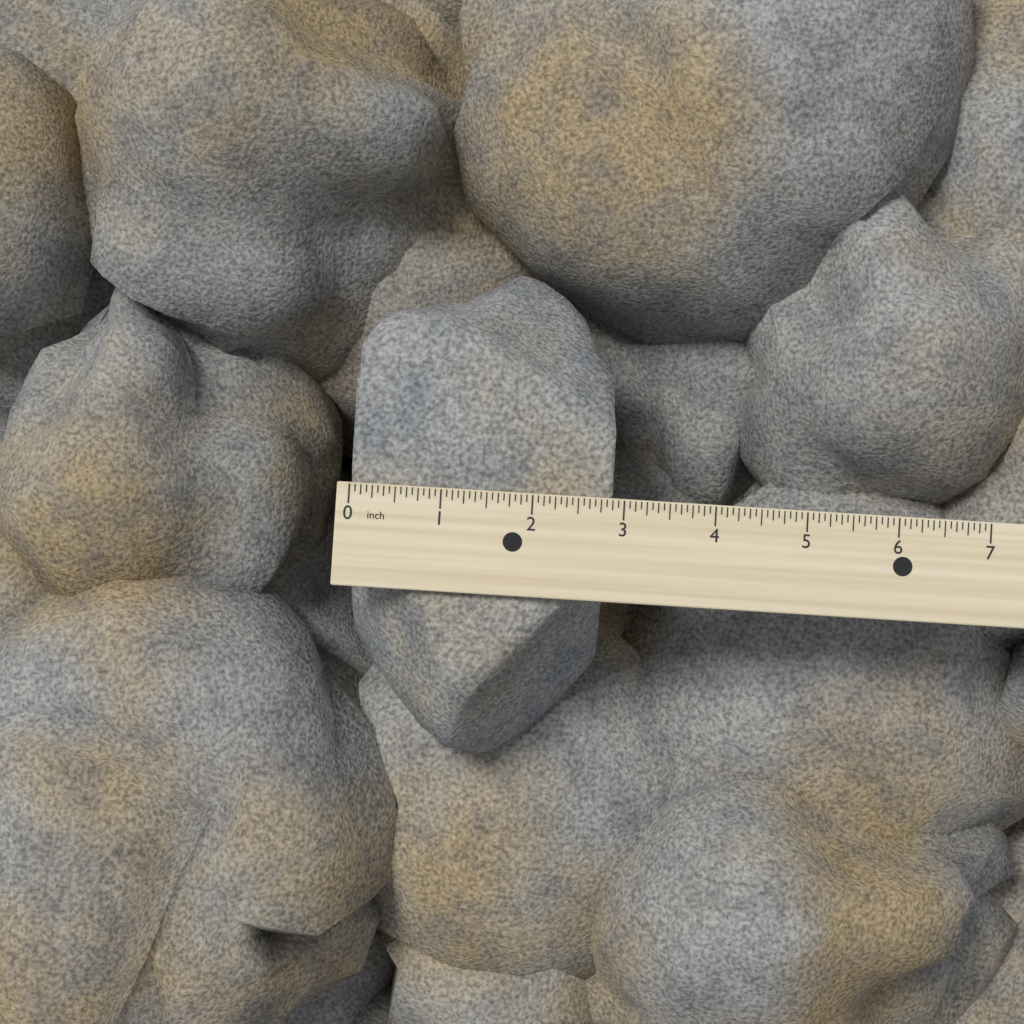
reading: 2.8750 inch
